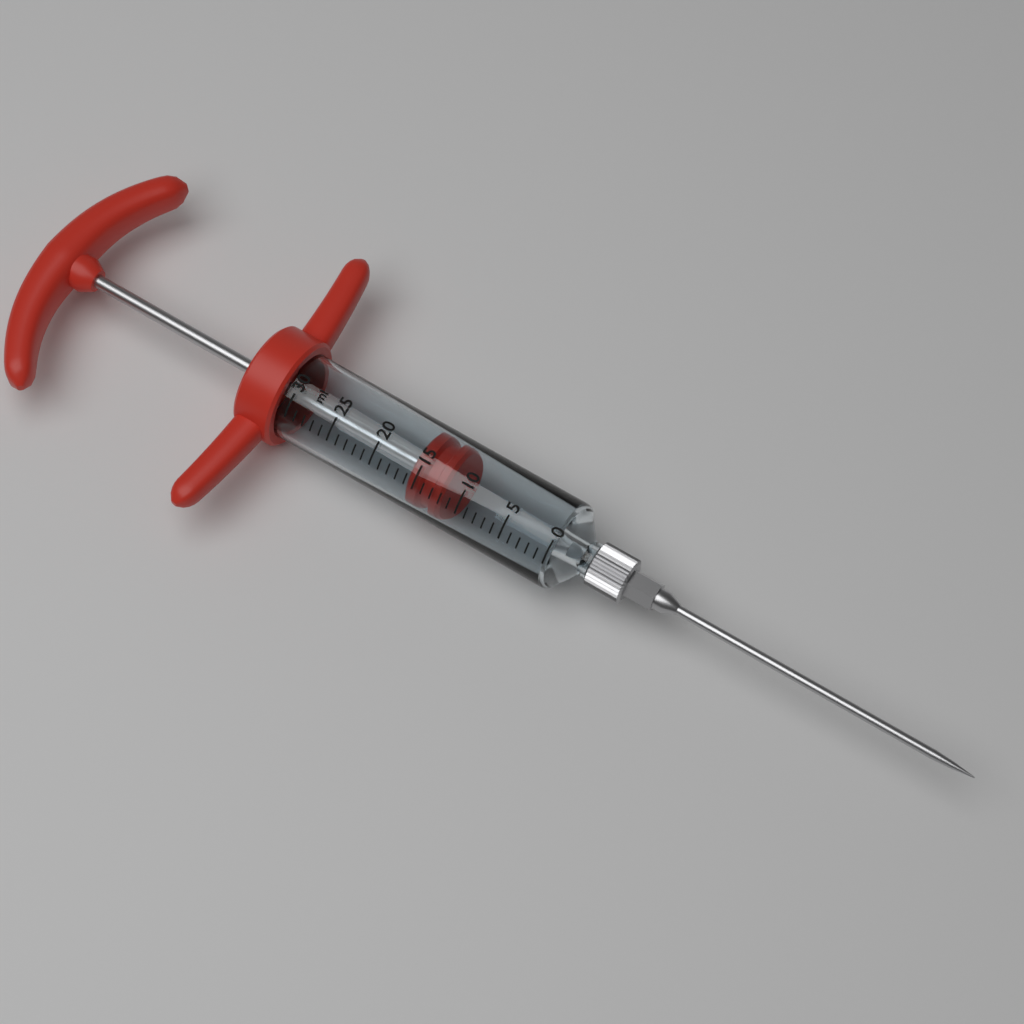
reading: 12 ml
